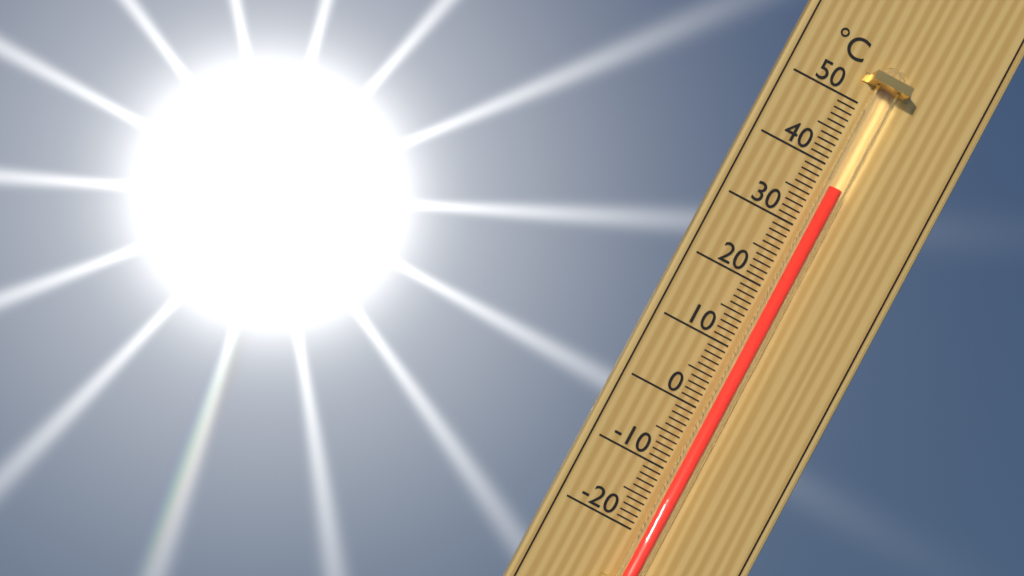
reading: 37 °C
